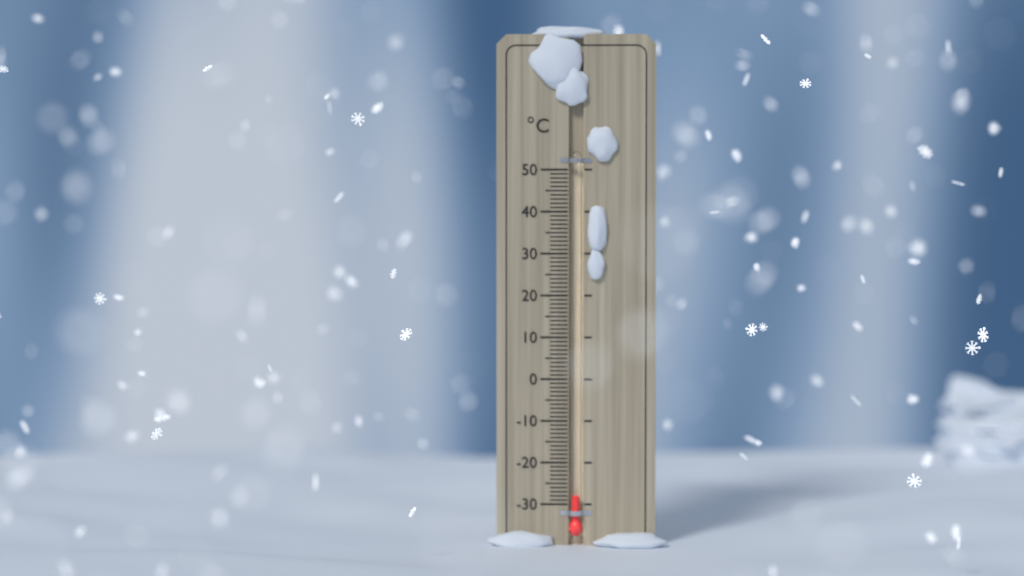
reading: -28 °C
